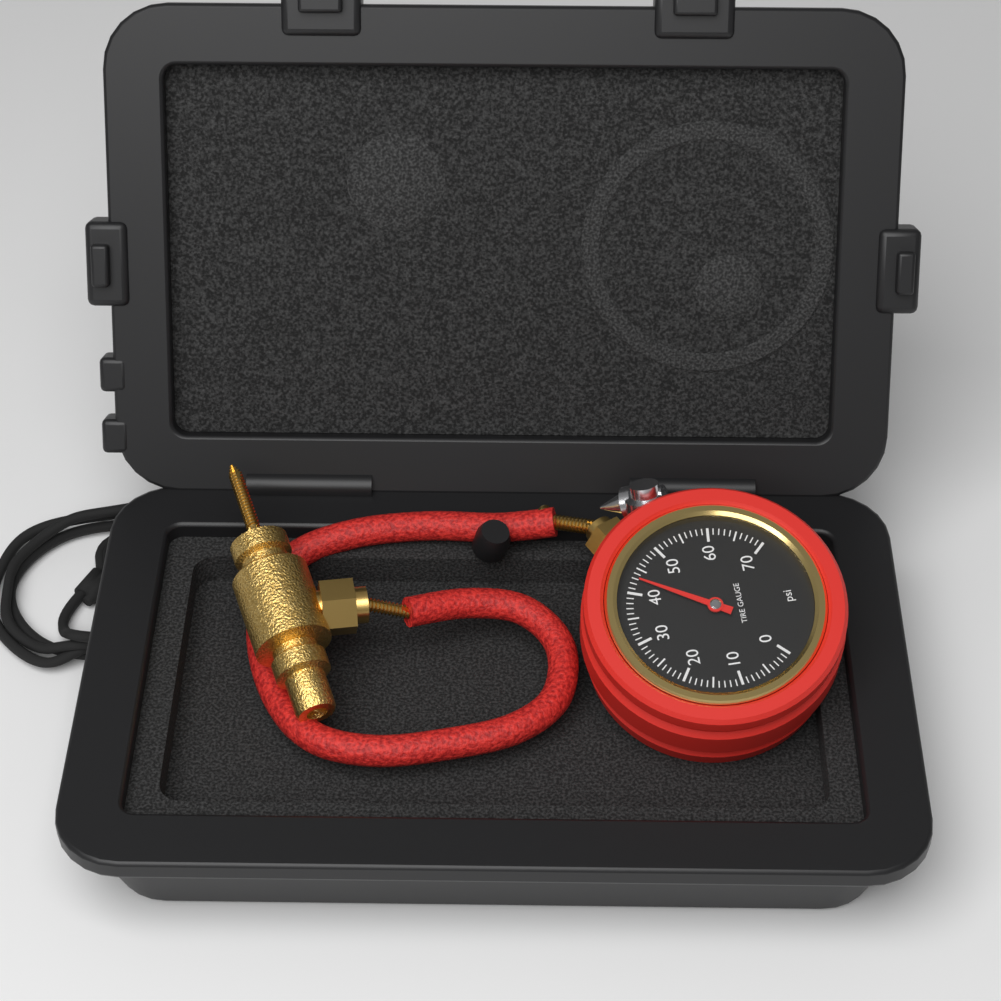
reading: 43 psi
